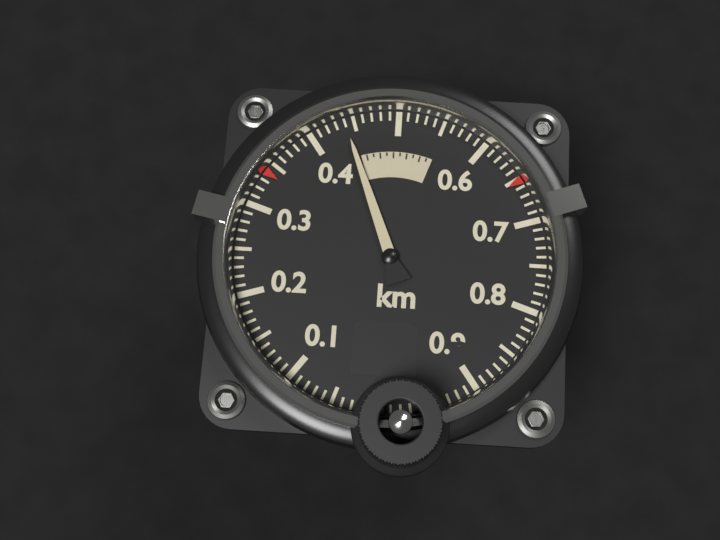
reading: 0.44 km
